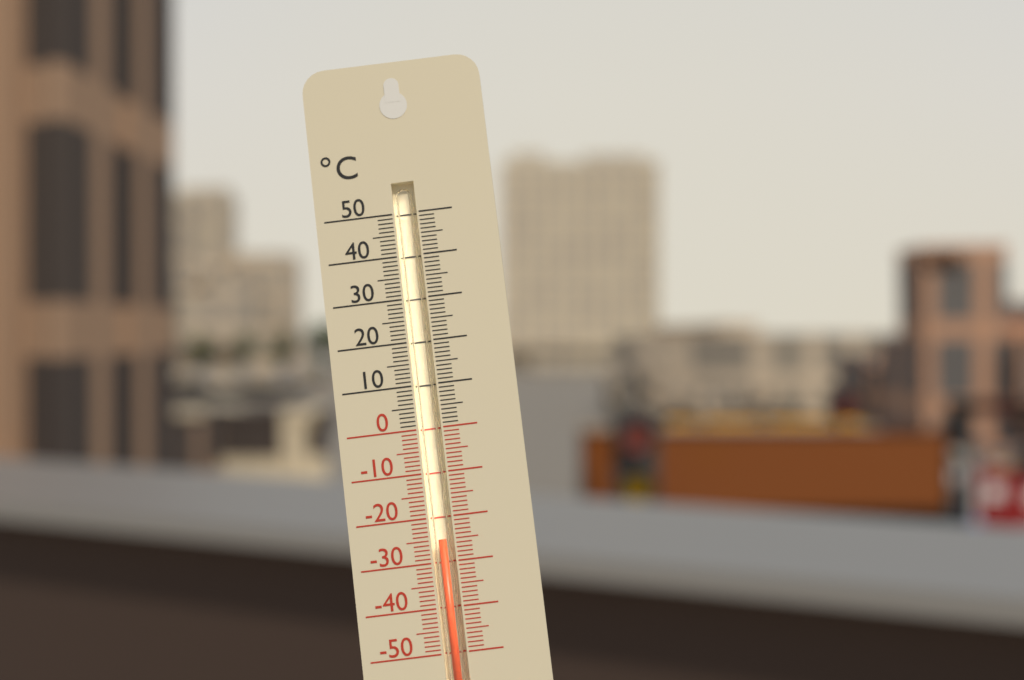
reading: -25 °C
